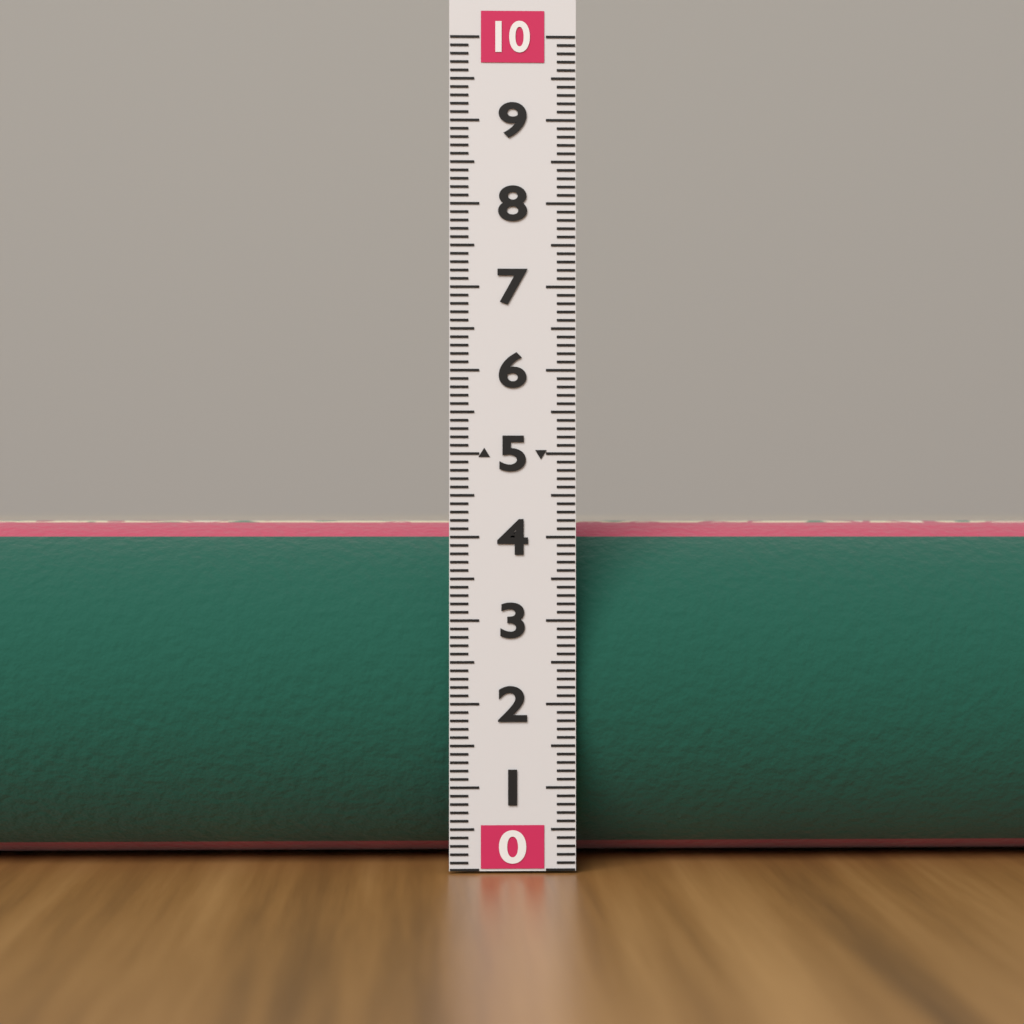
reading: 4.2 (no unit)
